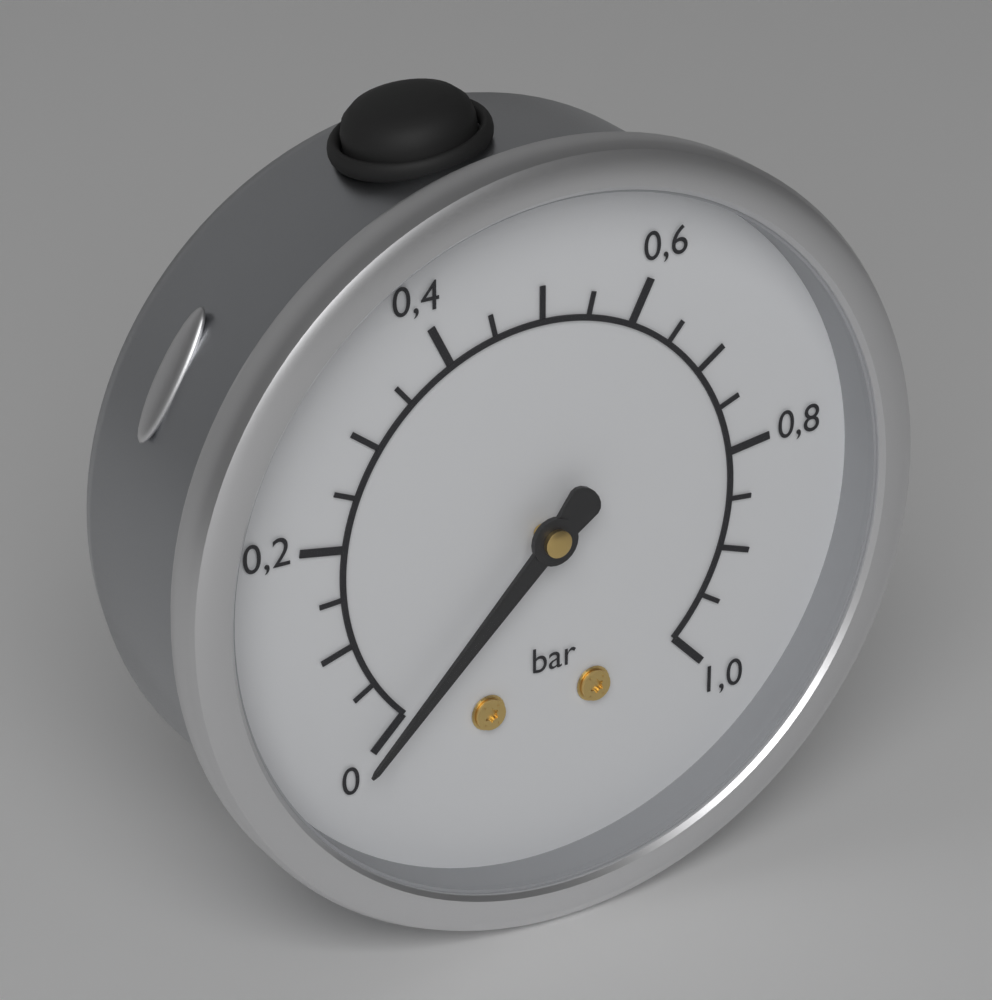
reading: 0.00 bar
